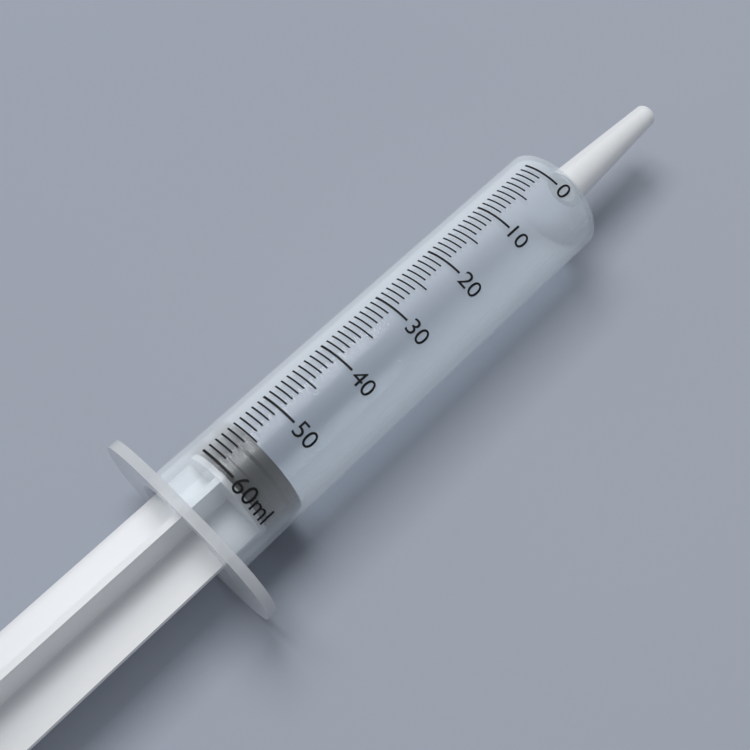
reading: 55 ml
